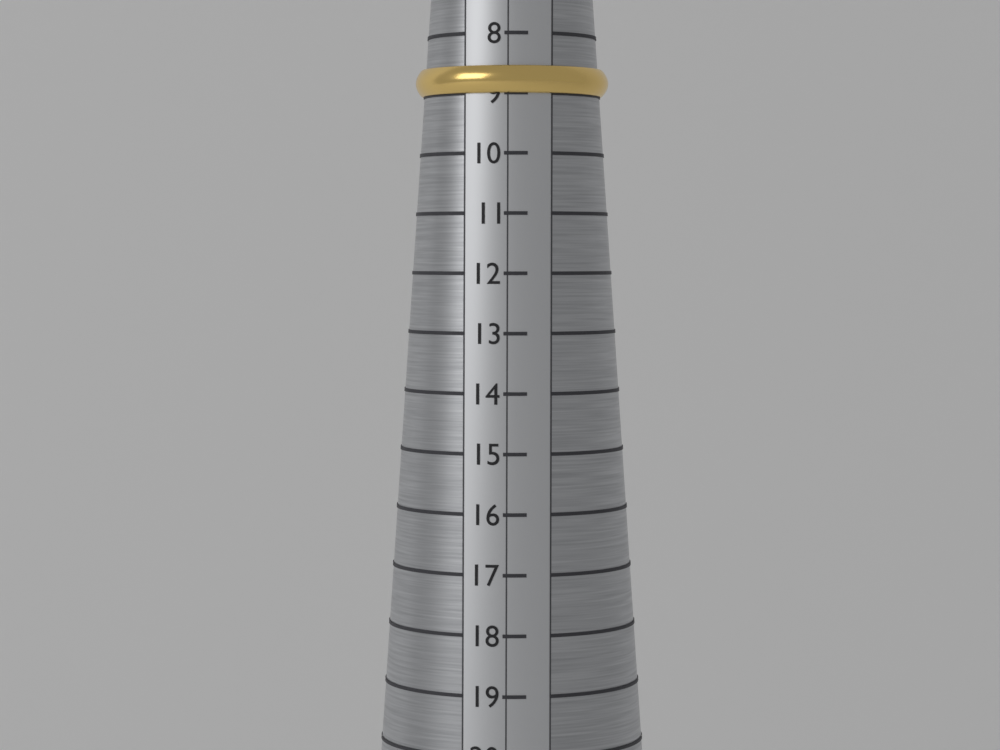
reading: 9 (no unit)
